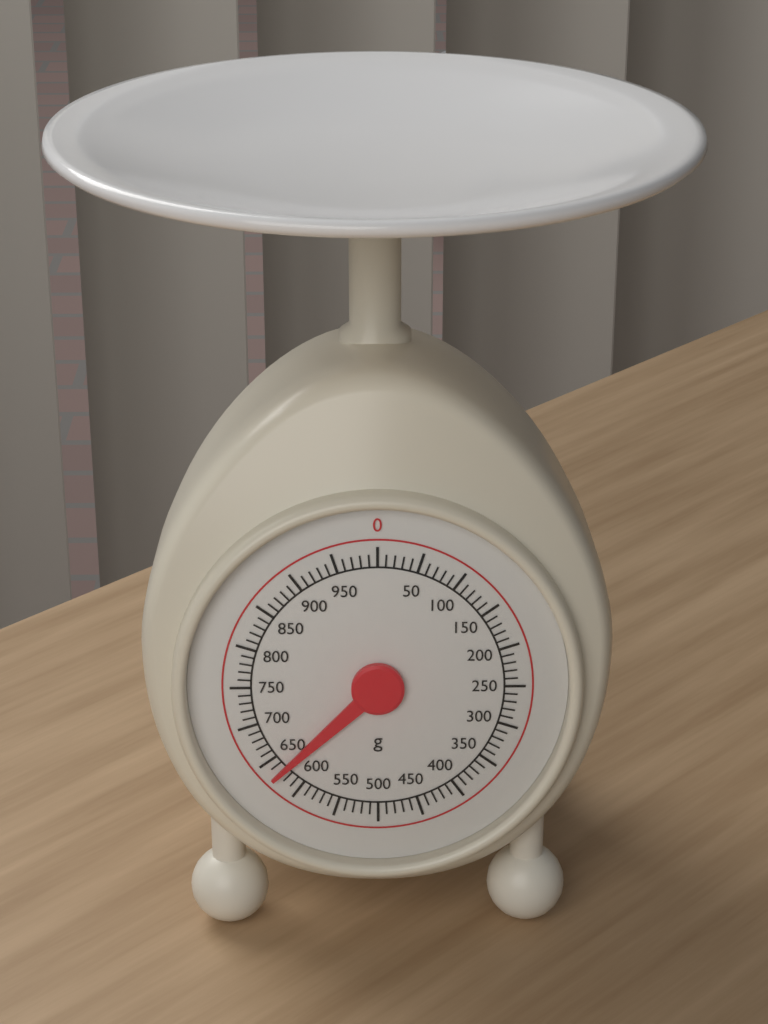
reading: 630 g
